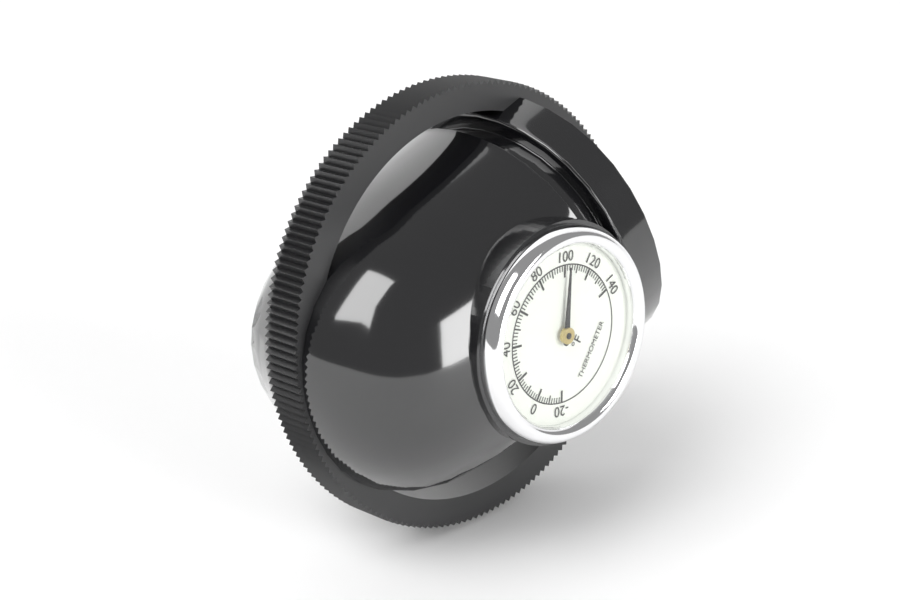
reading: 102 °F
